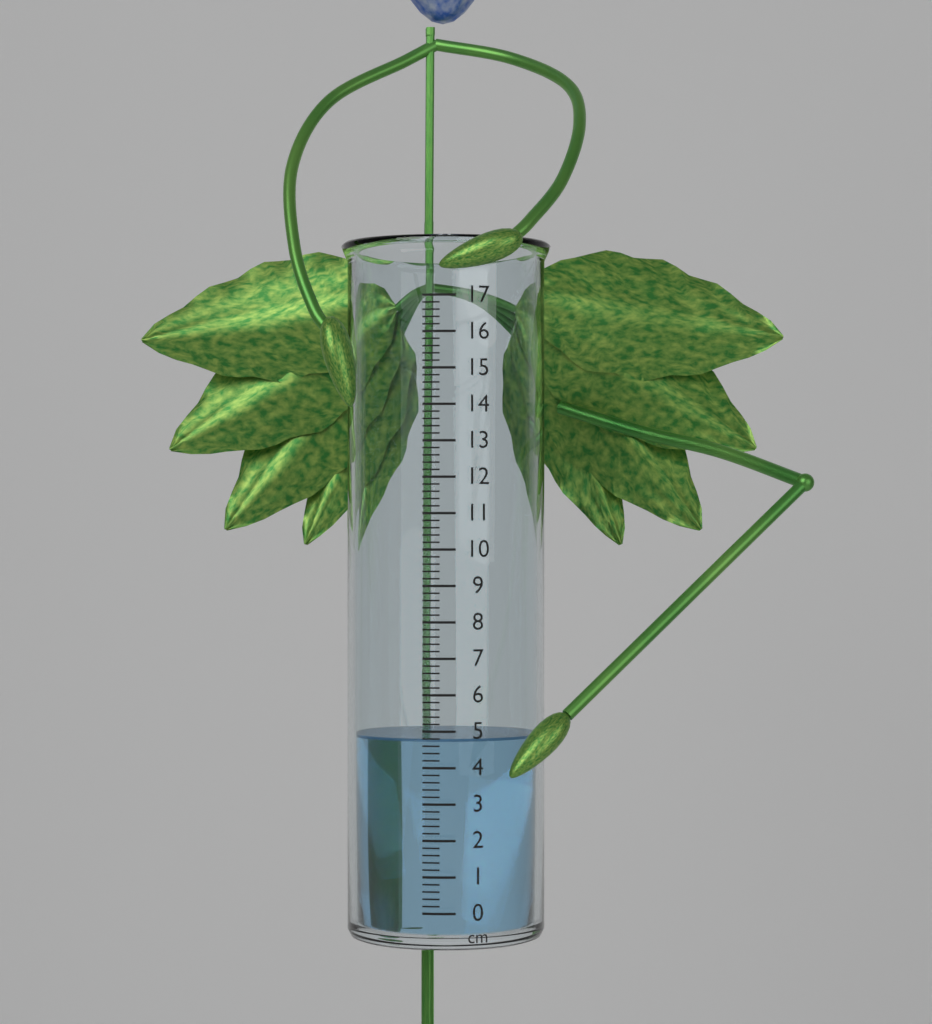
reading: 4.8 cm
